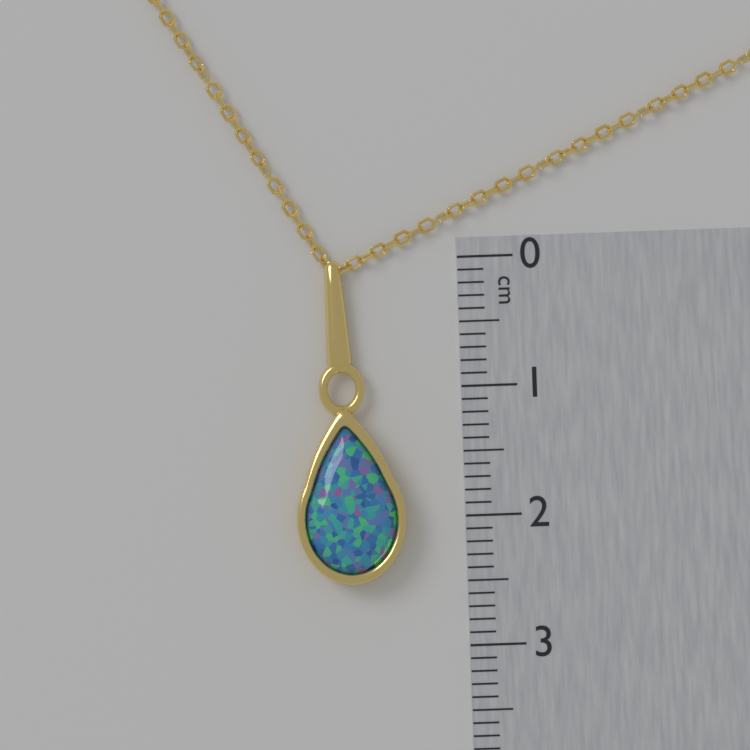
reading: 2.5 cm
